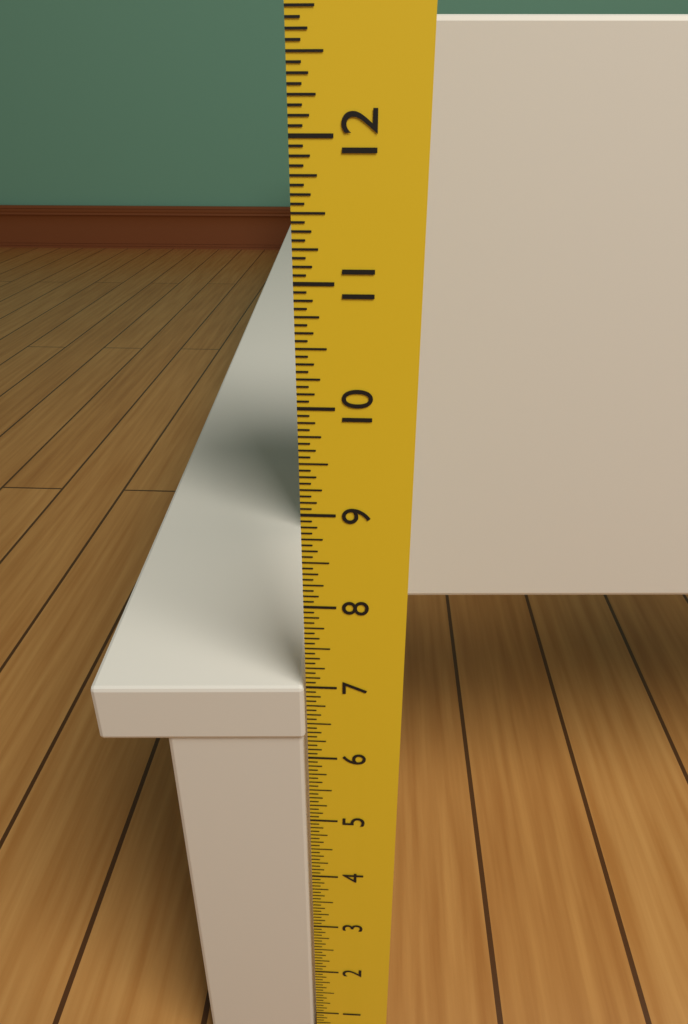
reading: 7.0000 in
